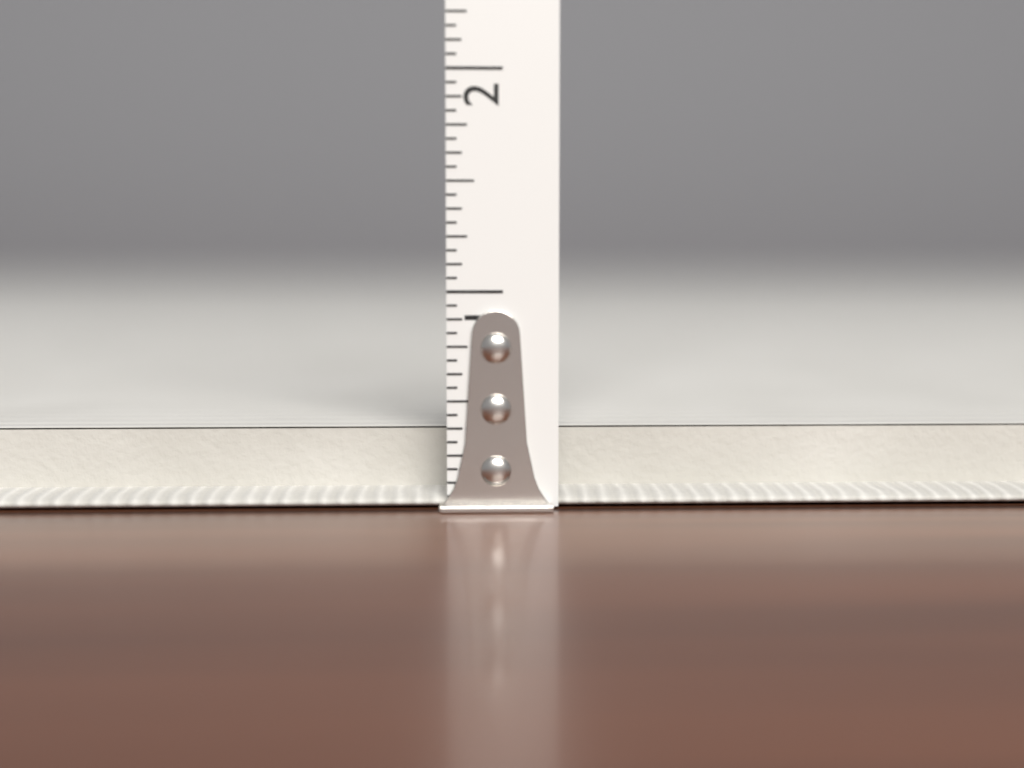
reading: 0.0625 in
